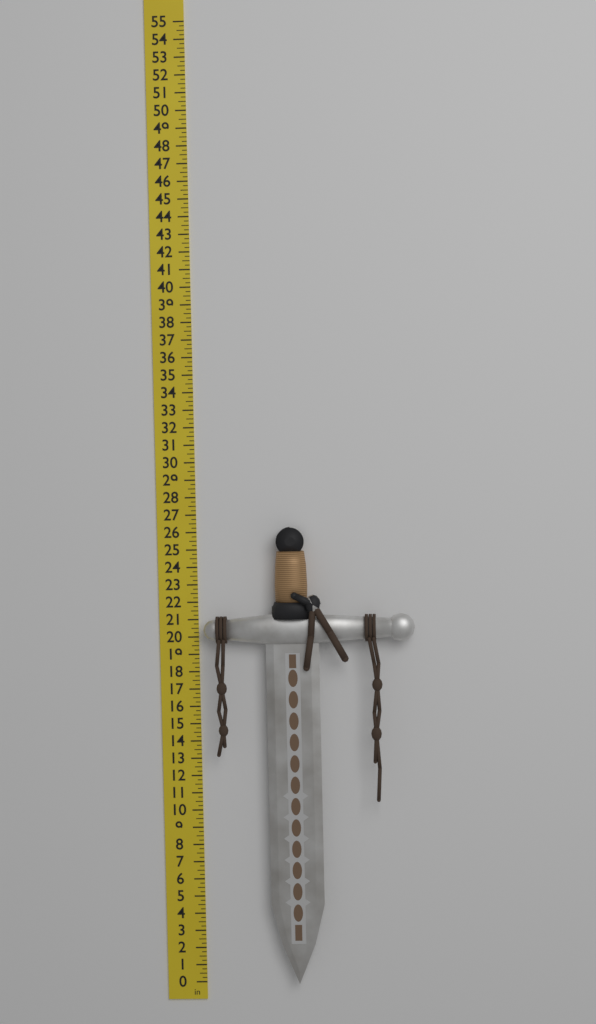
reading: 26.25 in
